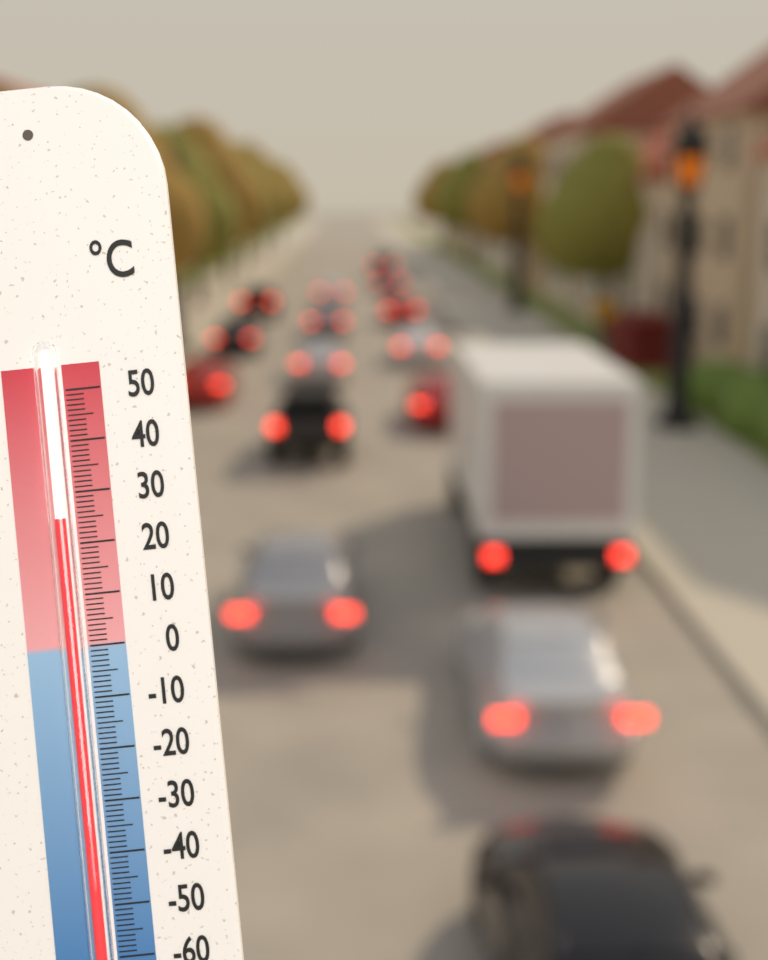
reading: 25 °C
